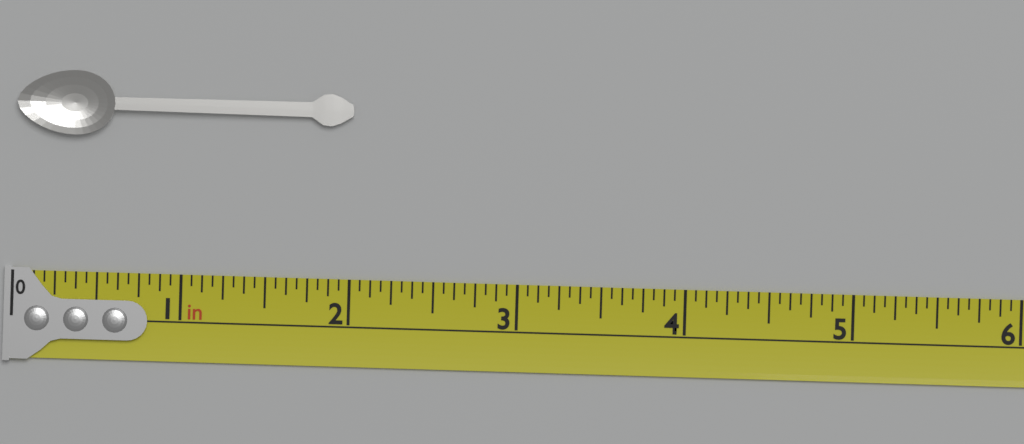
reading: 2.0000 in
